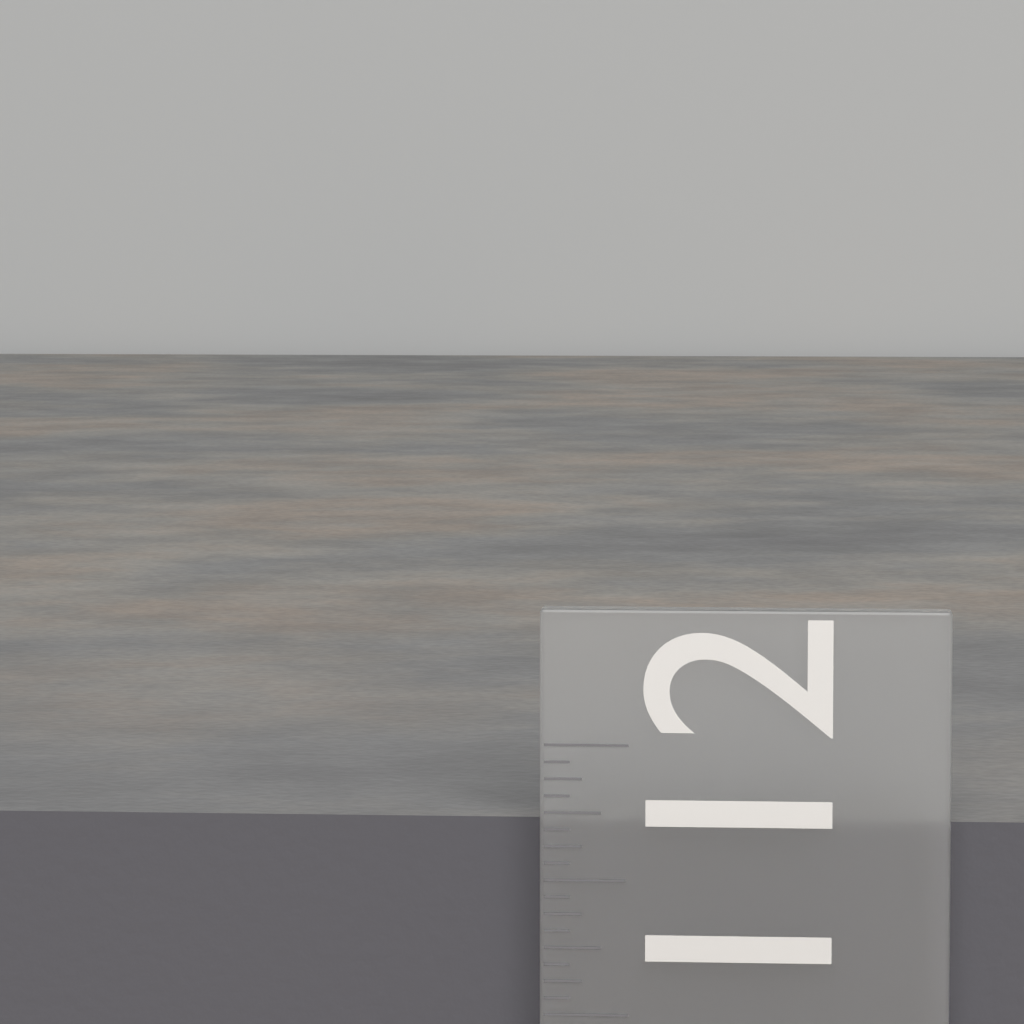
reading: 11.6875 in
